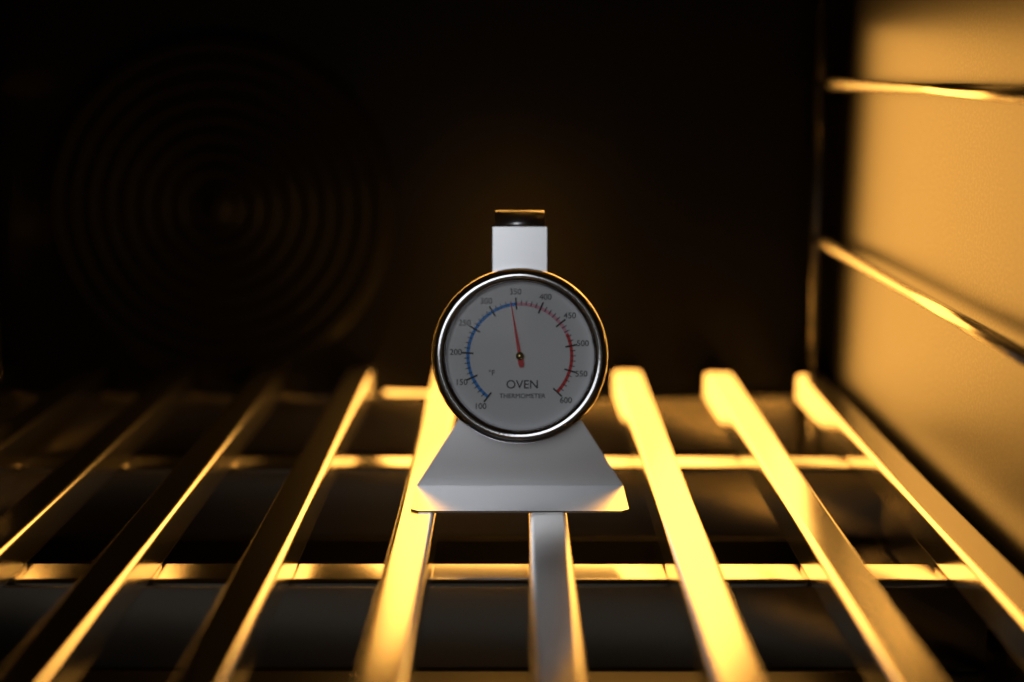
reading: 340 °F
